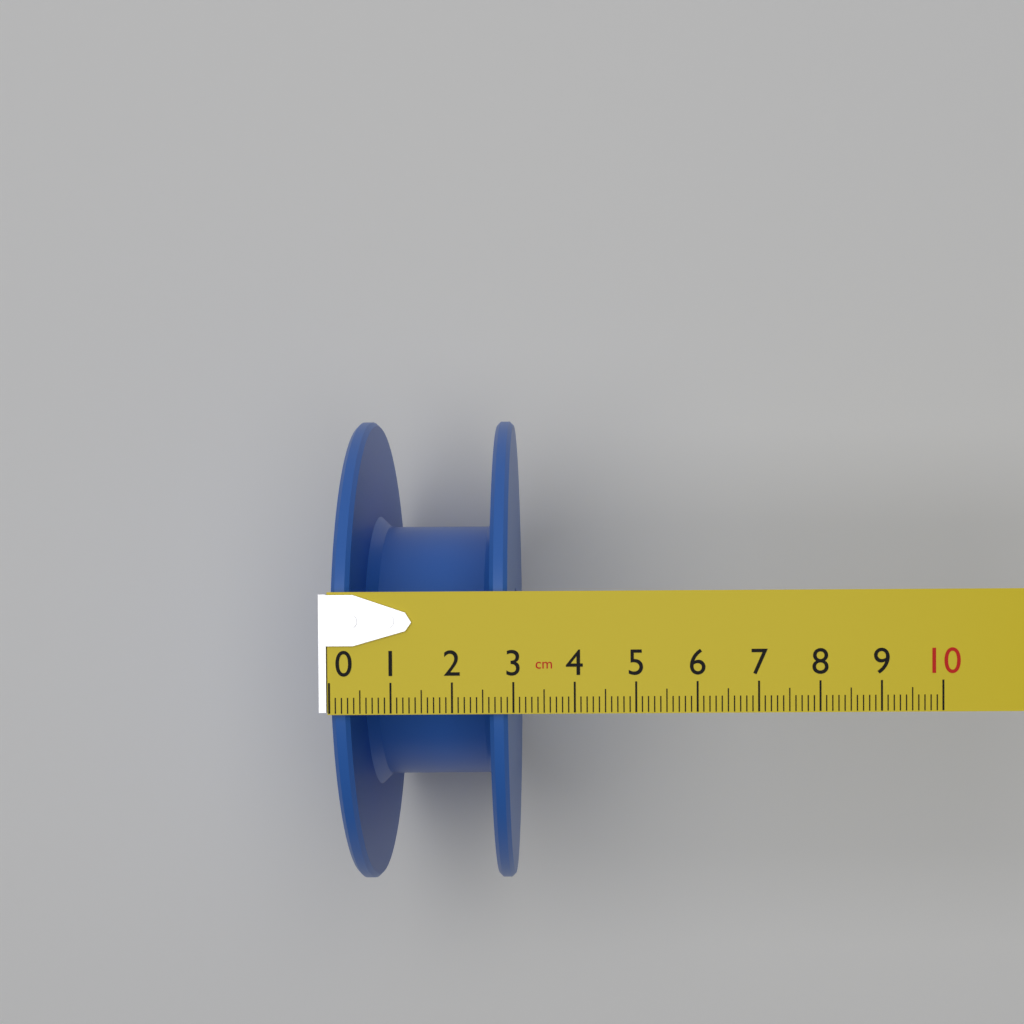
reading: 2.9 cm
